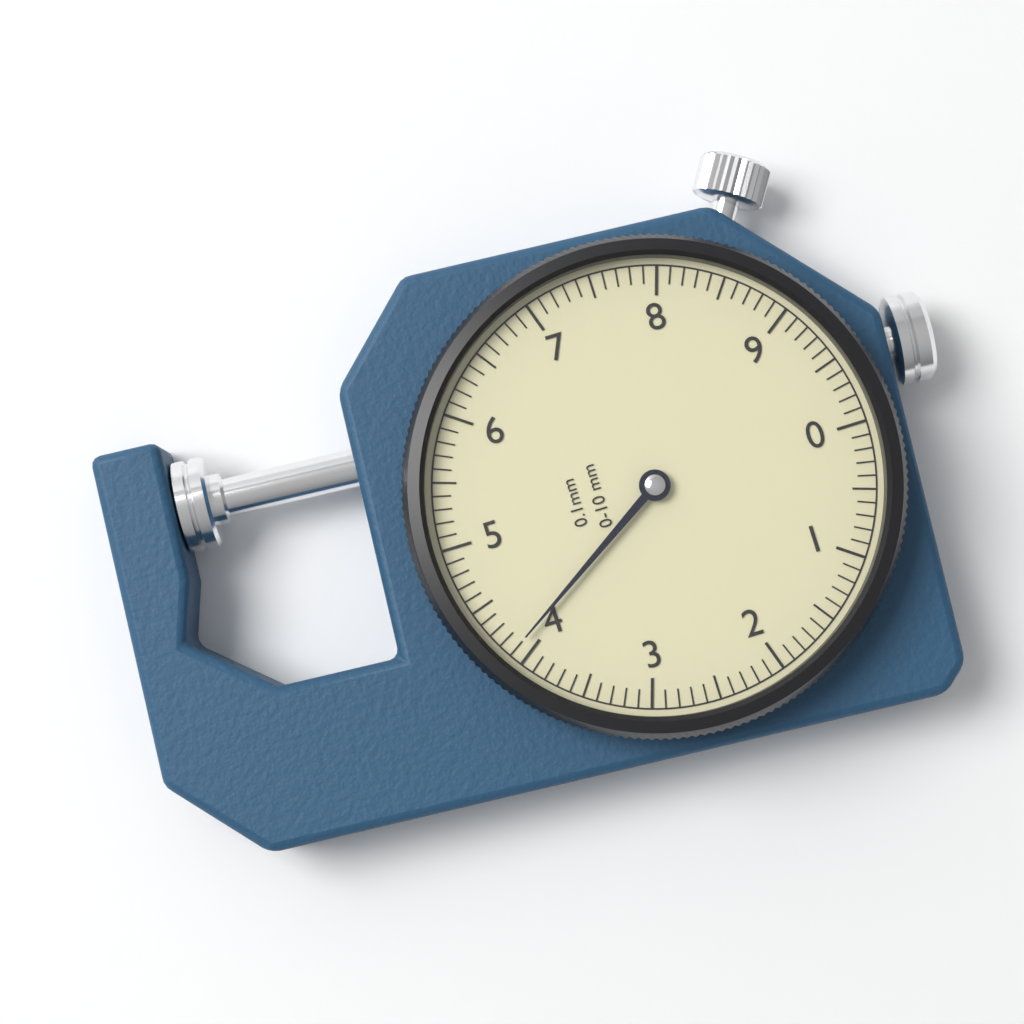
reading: 4.1 mm
